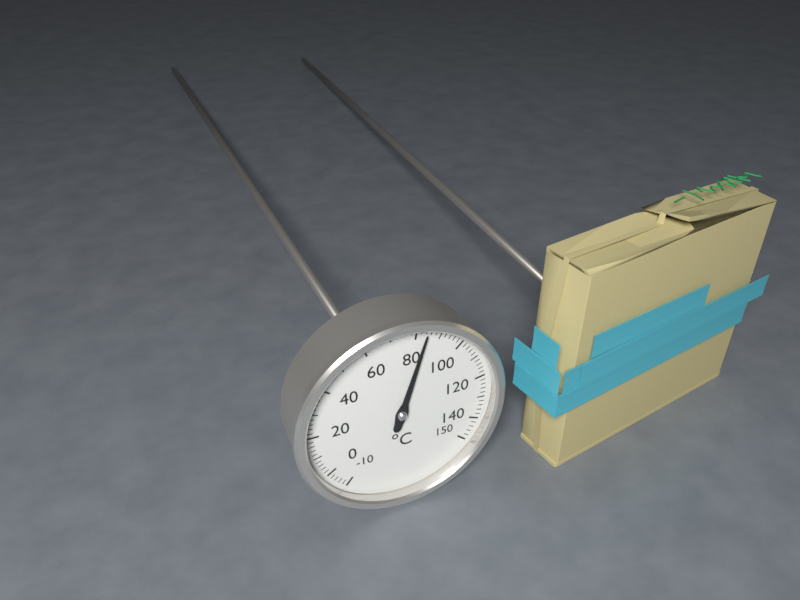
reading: 84 °C
